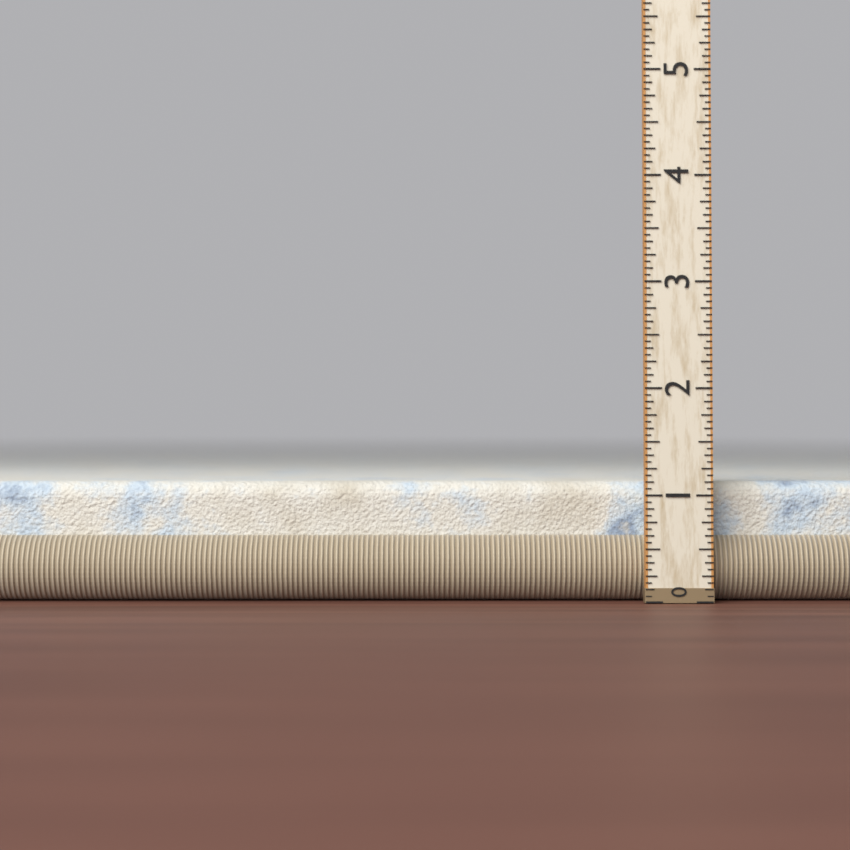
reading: 1.1250 (no unit)
